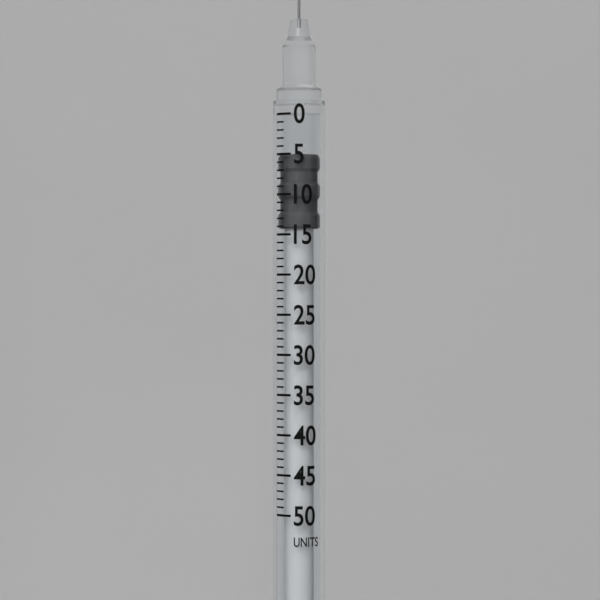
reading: 5 units
